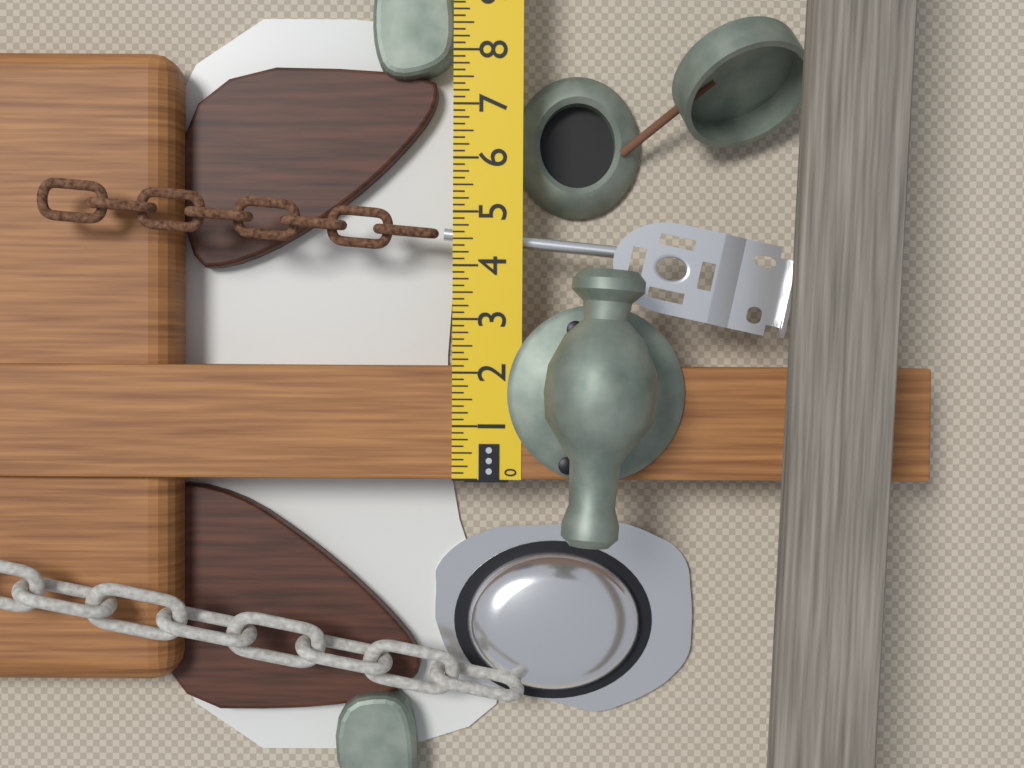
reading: 2.125 in
